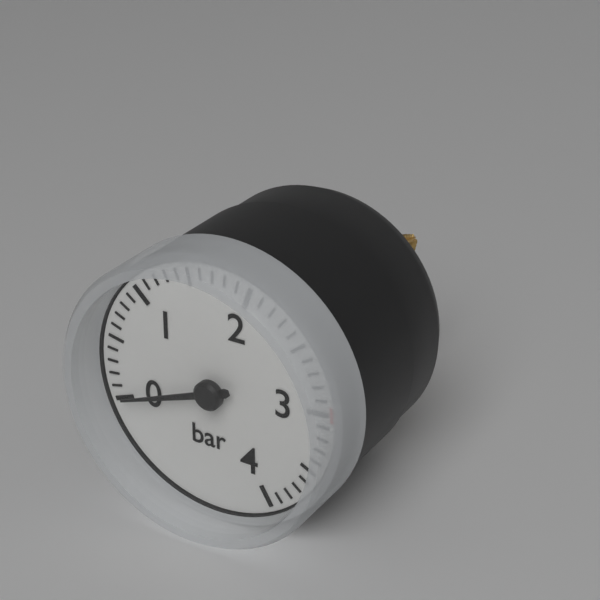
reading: 0.0 bar
